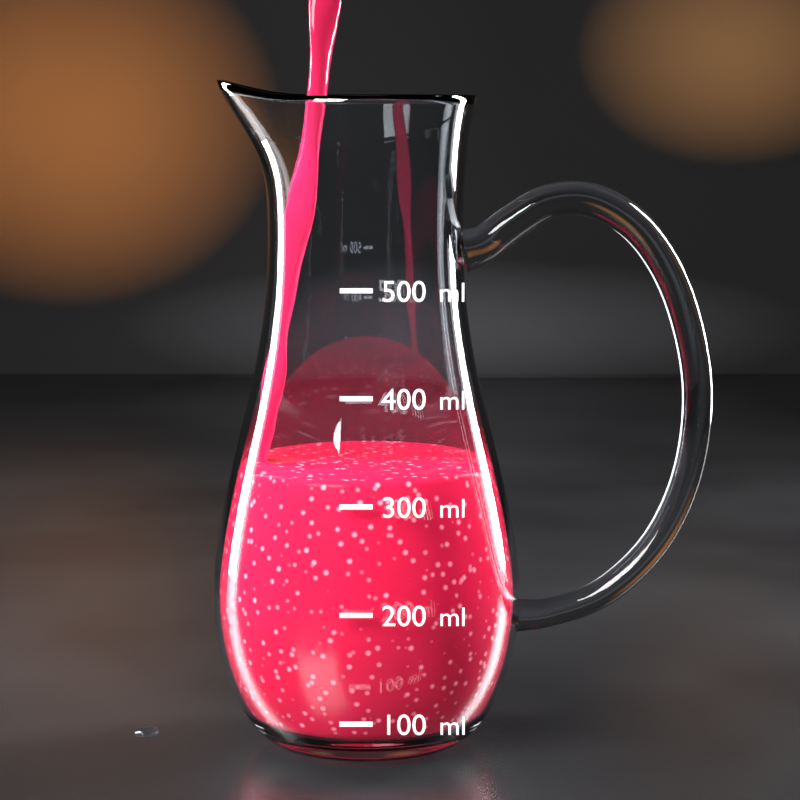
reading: 320 ml
